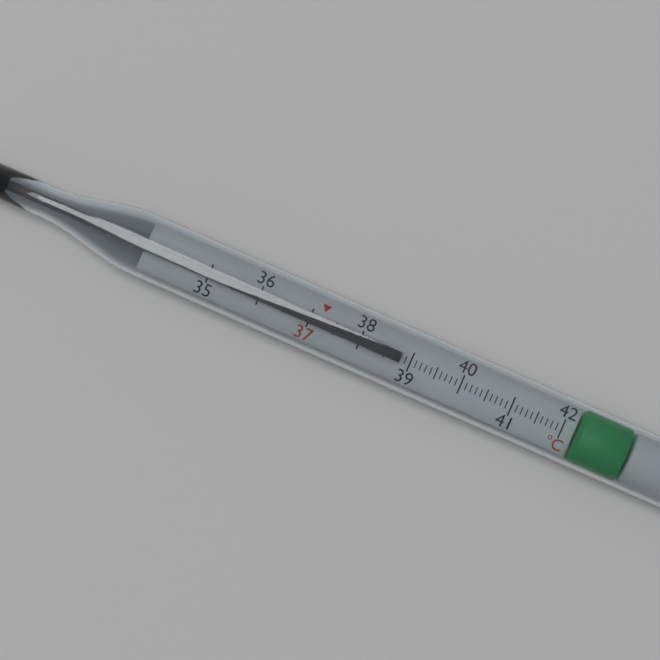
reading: 38.8 °C
